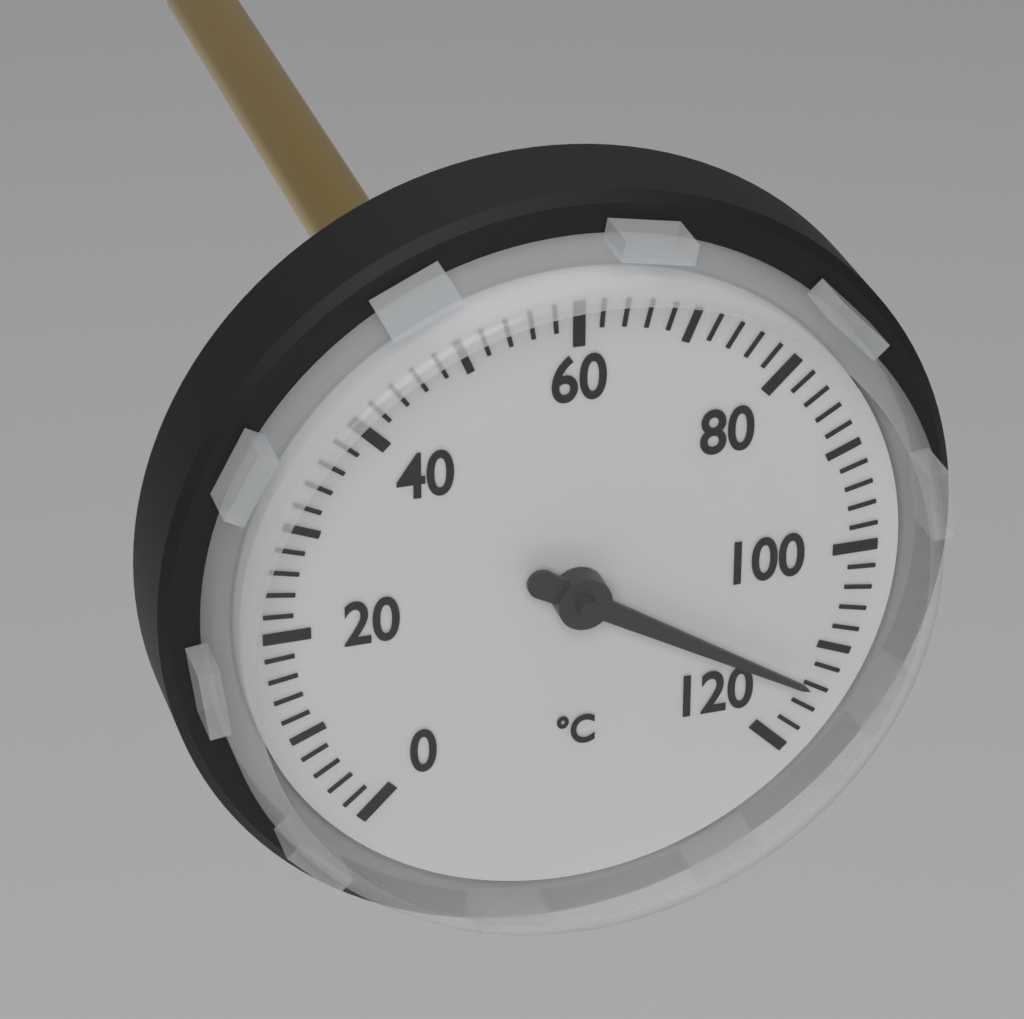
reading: 114 °C
